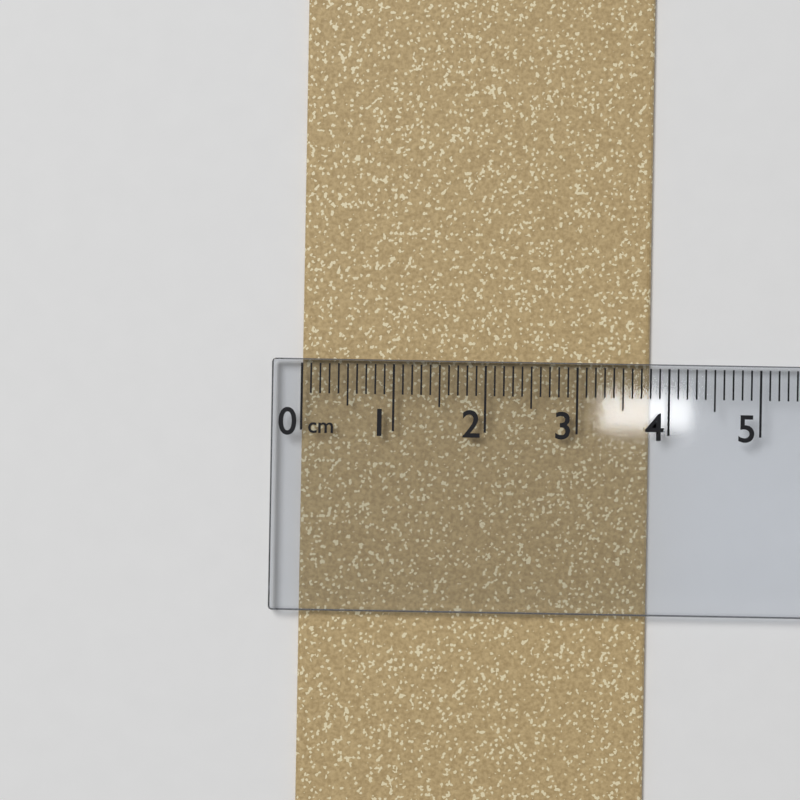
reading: 3.8 cm
